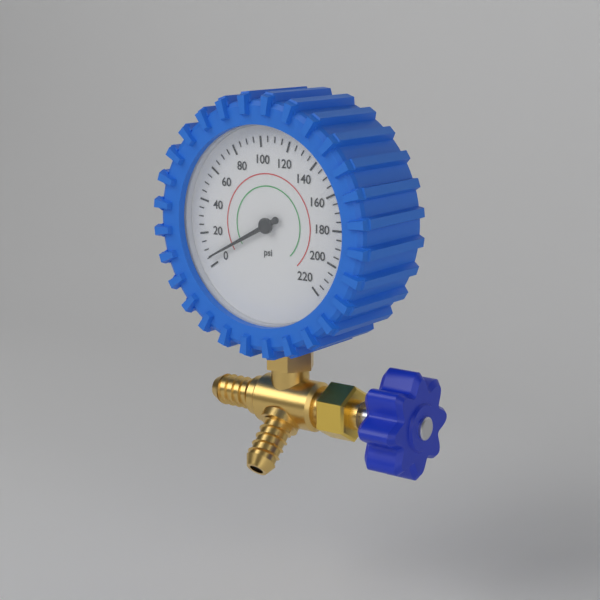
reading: 5 psi
